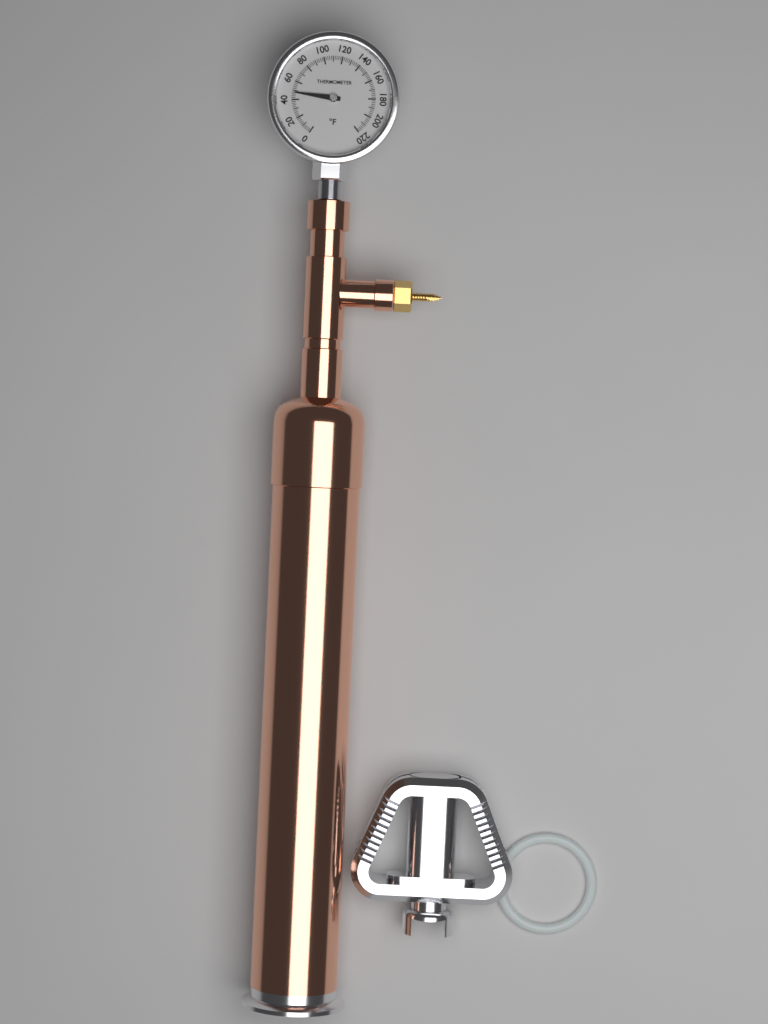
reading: 48 °F
